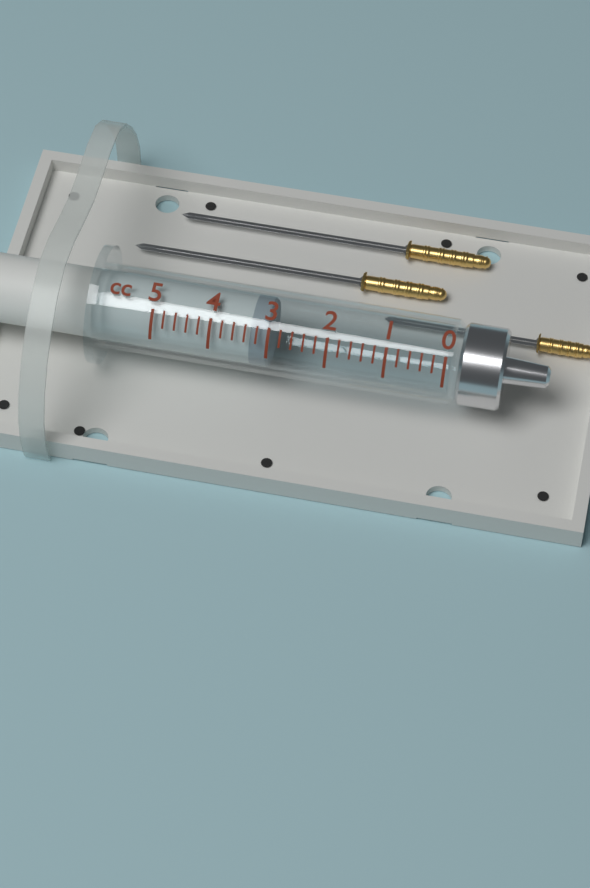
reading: 3.0 cc
